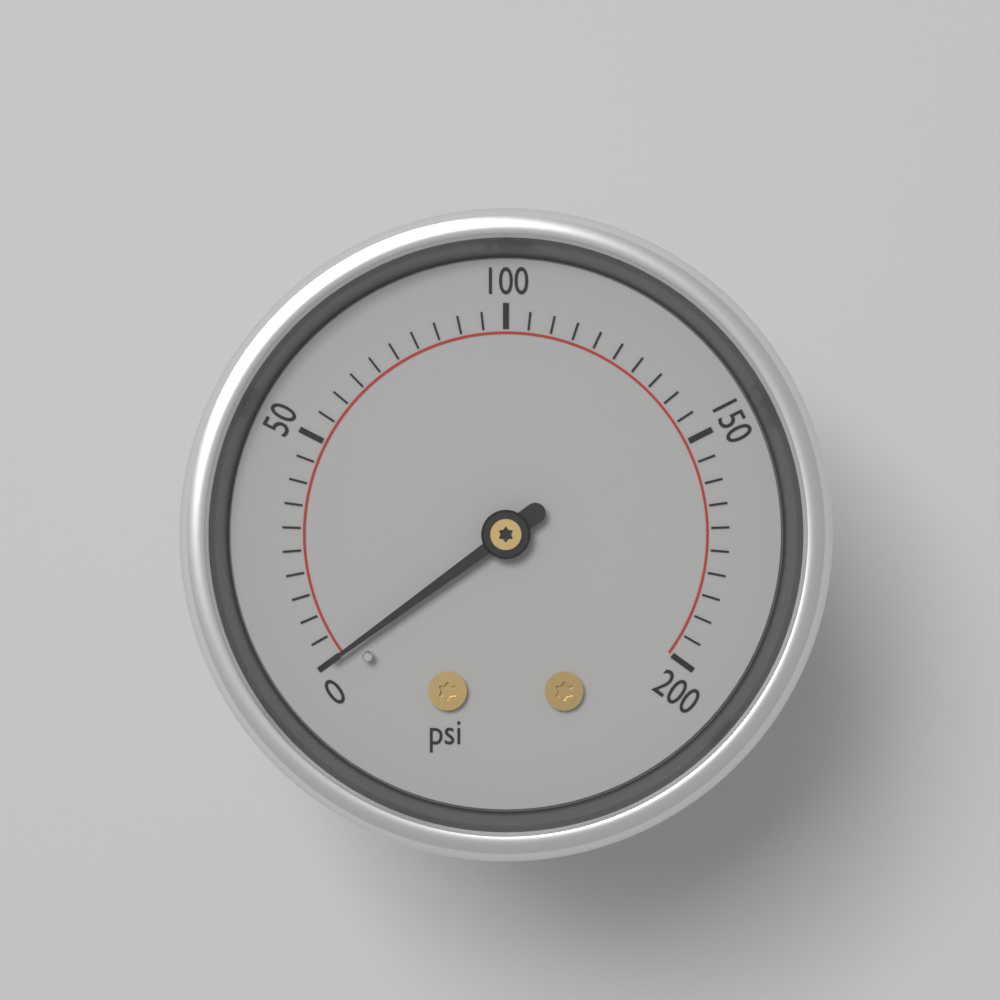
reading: 0 psi
